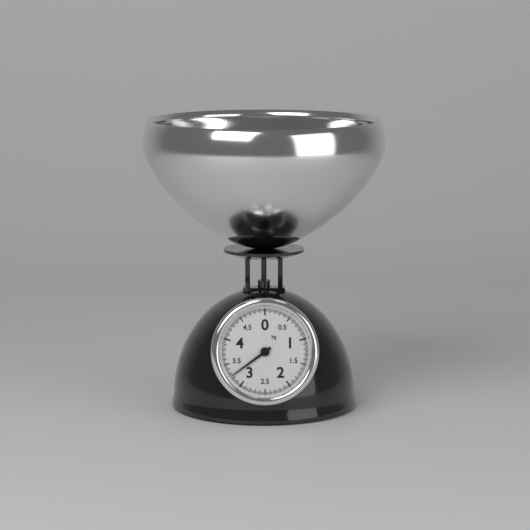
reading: 3.250 kg
